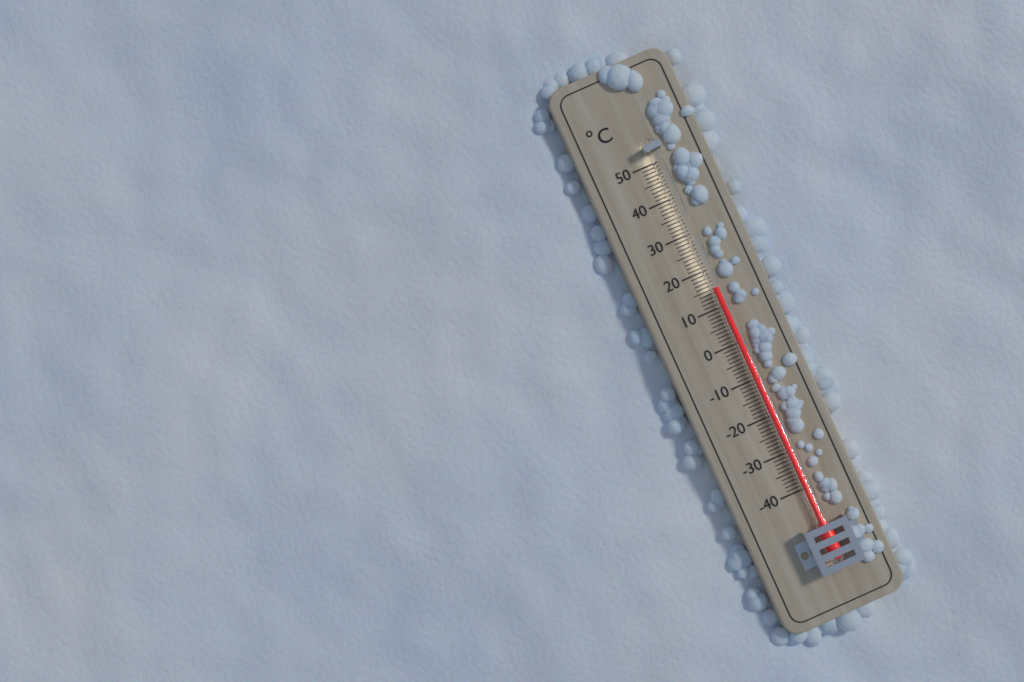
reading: 15 °C
